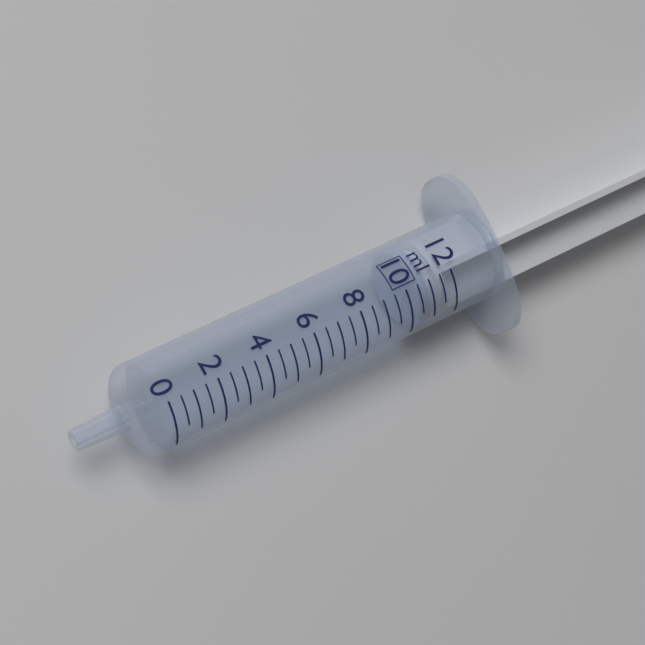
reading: 10.5 ml
